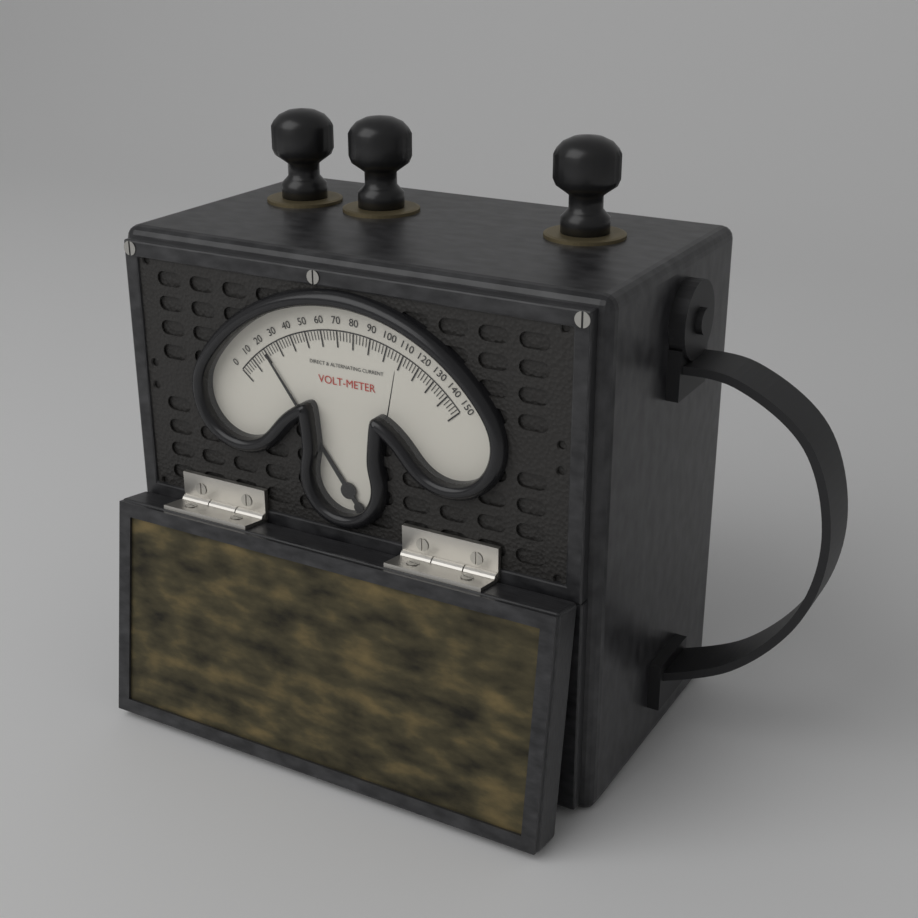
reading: 20 V
